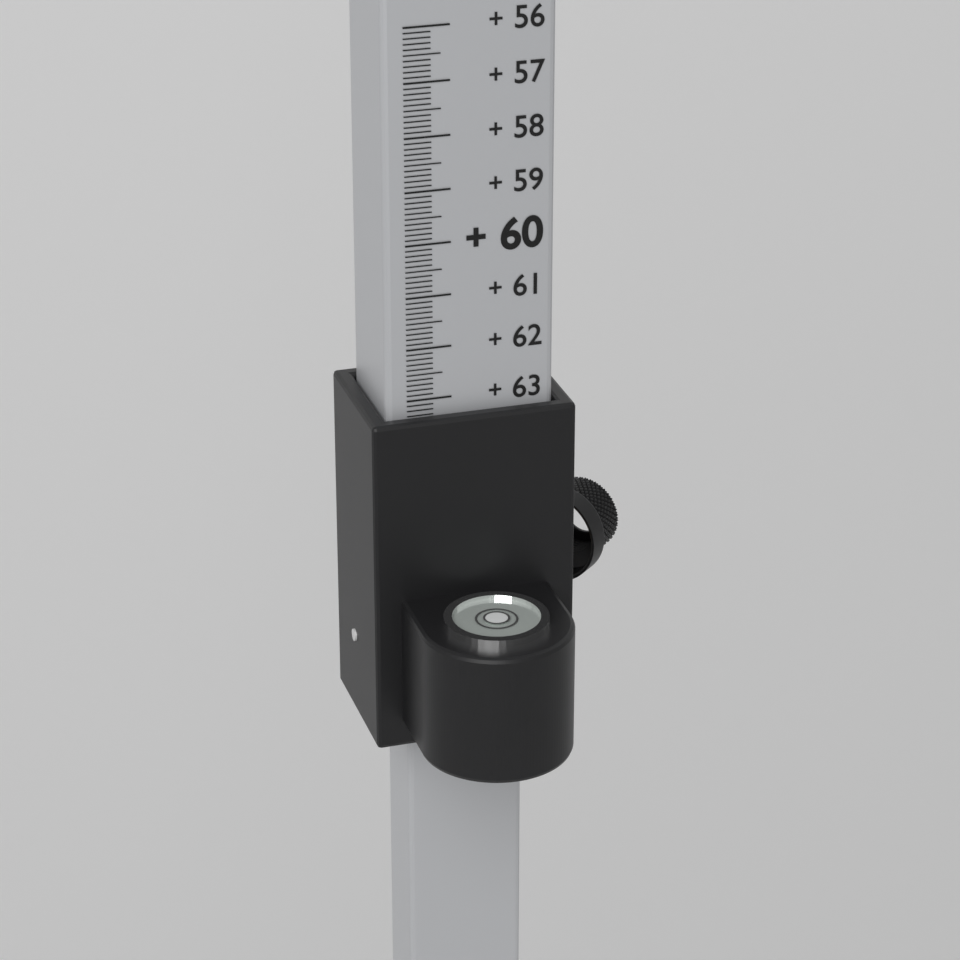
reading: 63.3 (no unit)
